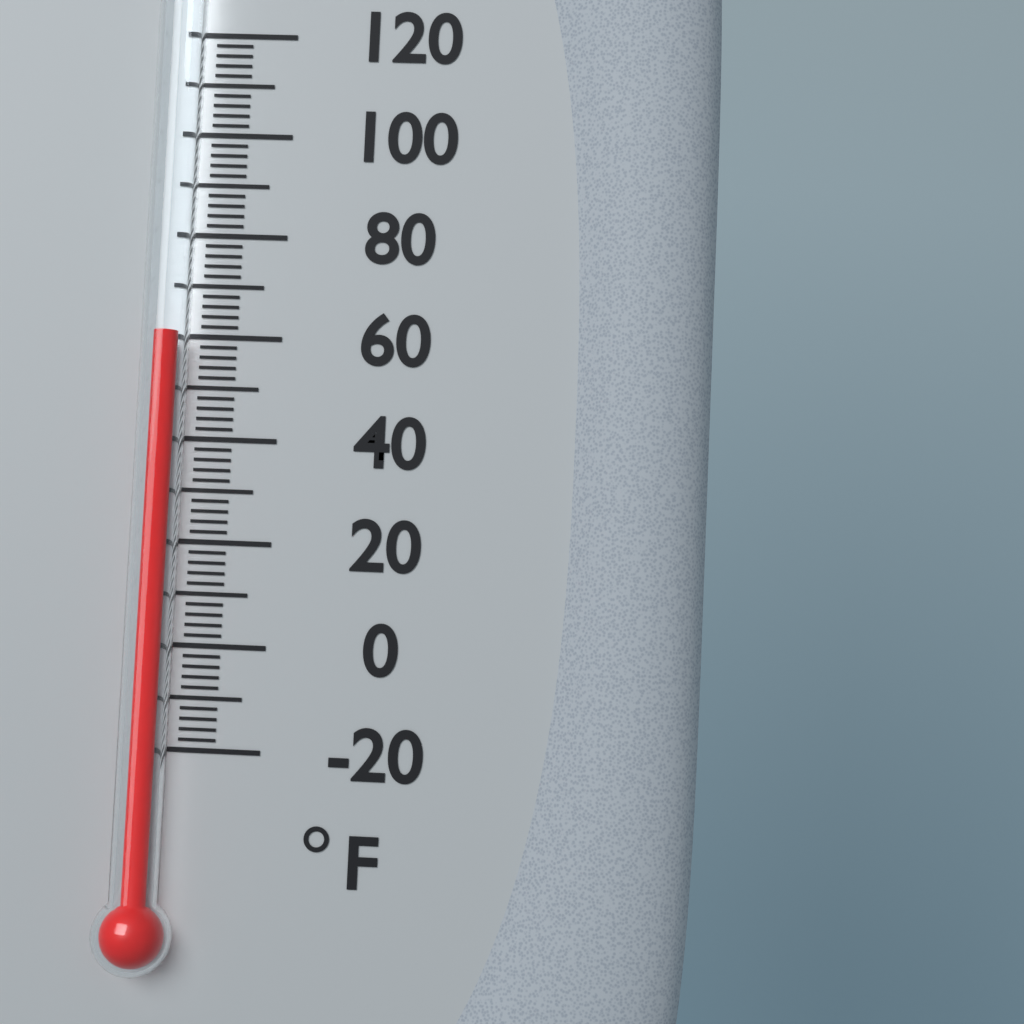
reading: 60 °F
